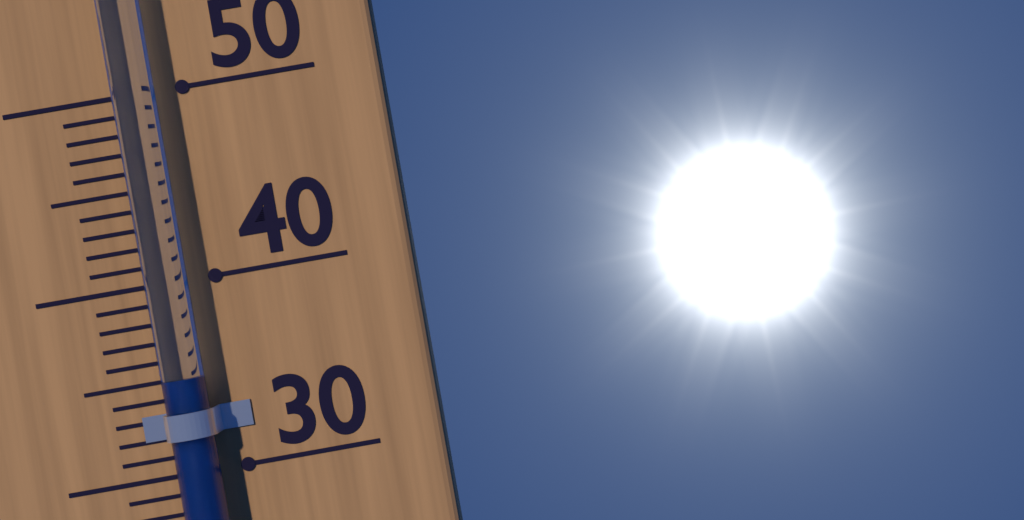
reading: 35 °C
